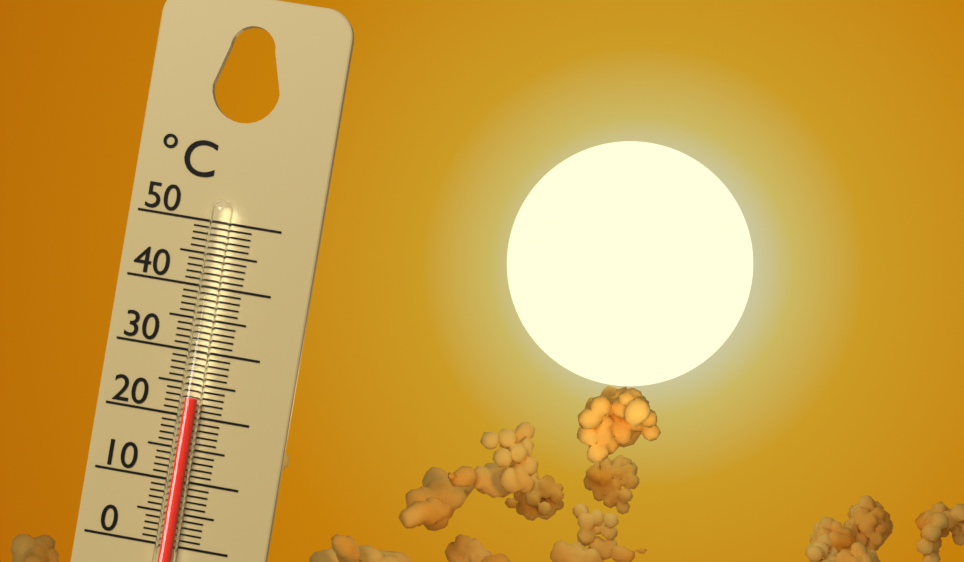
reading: 23 °C
